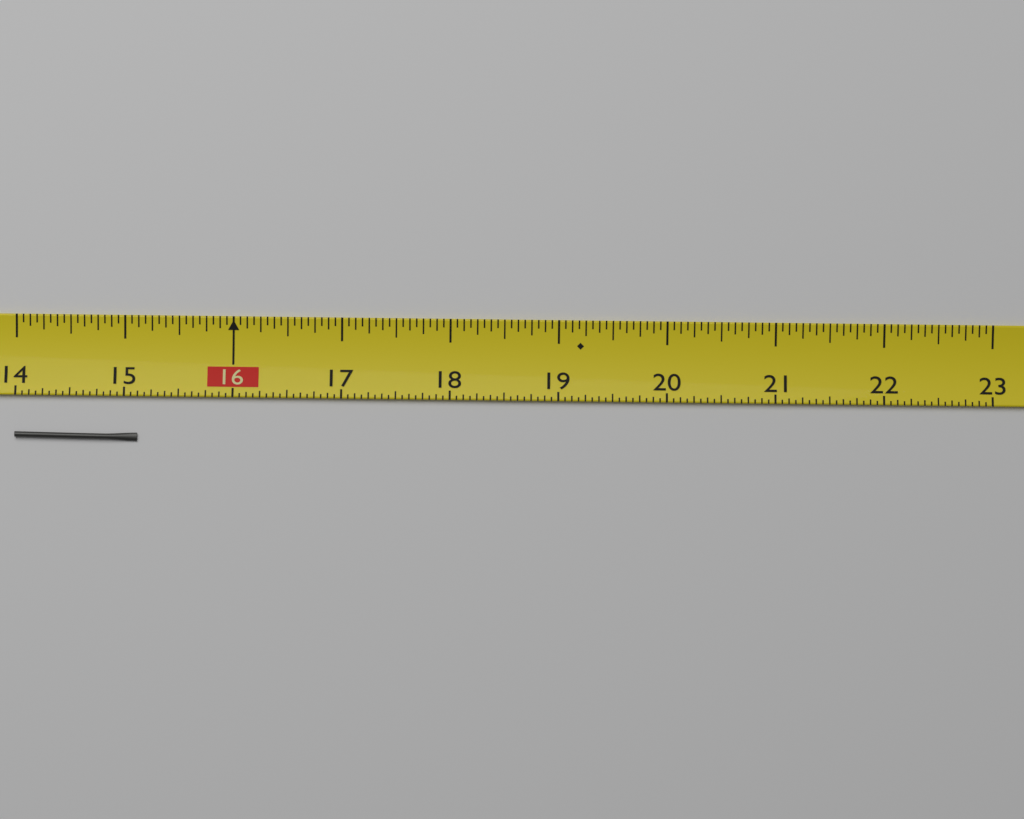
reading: 15.1250 (no unit)
